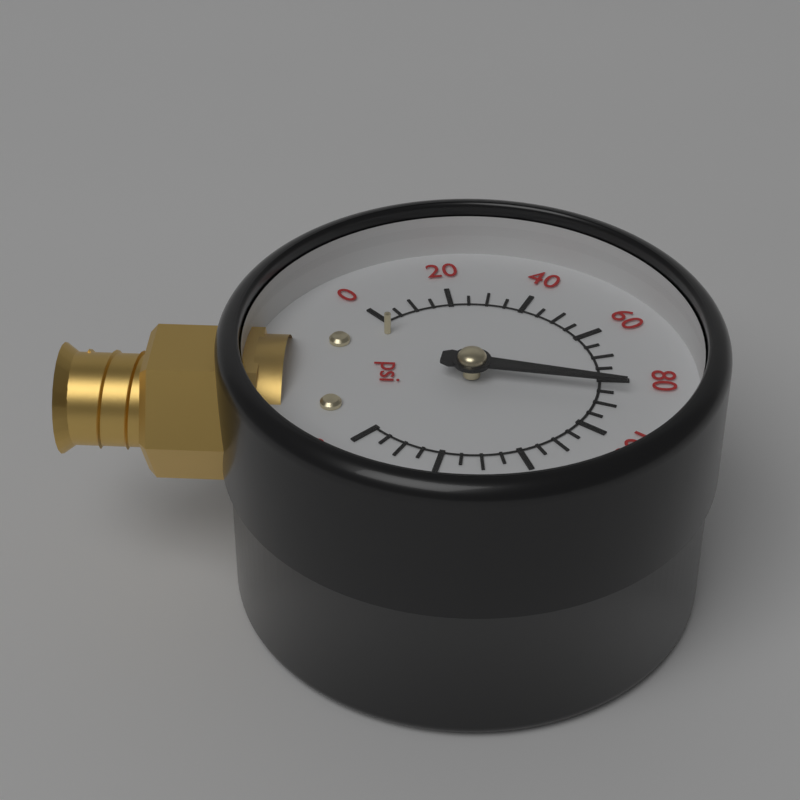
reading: 85 psi
